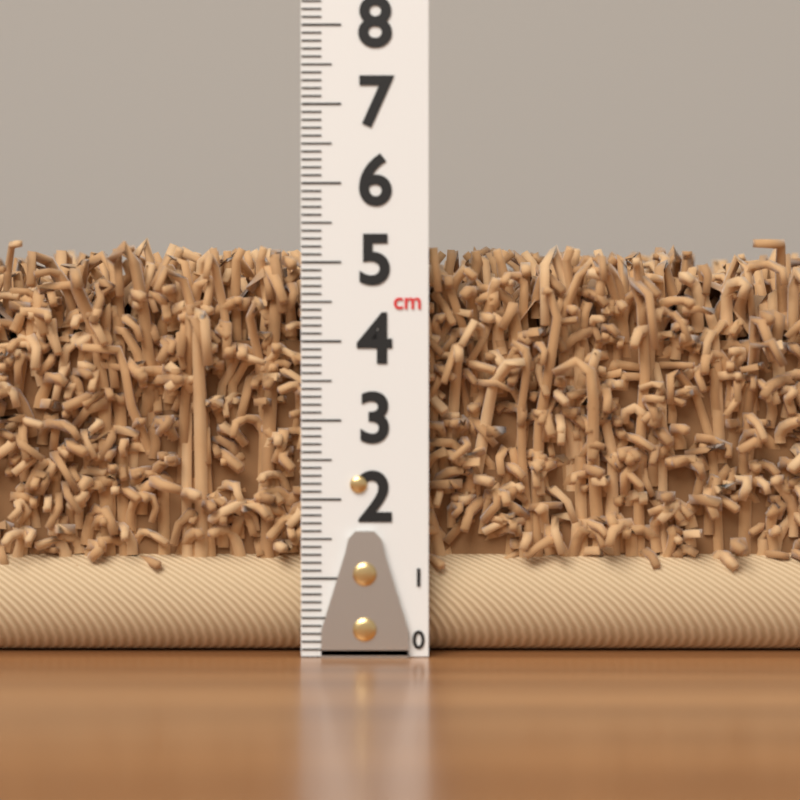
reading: 5.5 cm
